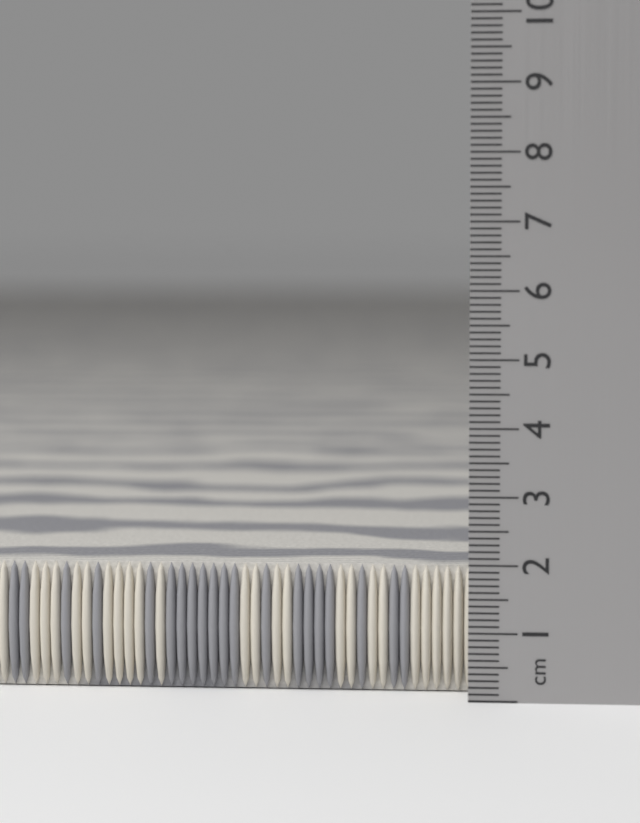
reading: 1.9 cm
